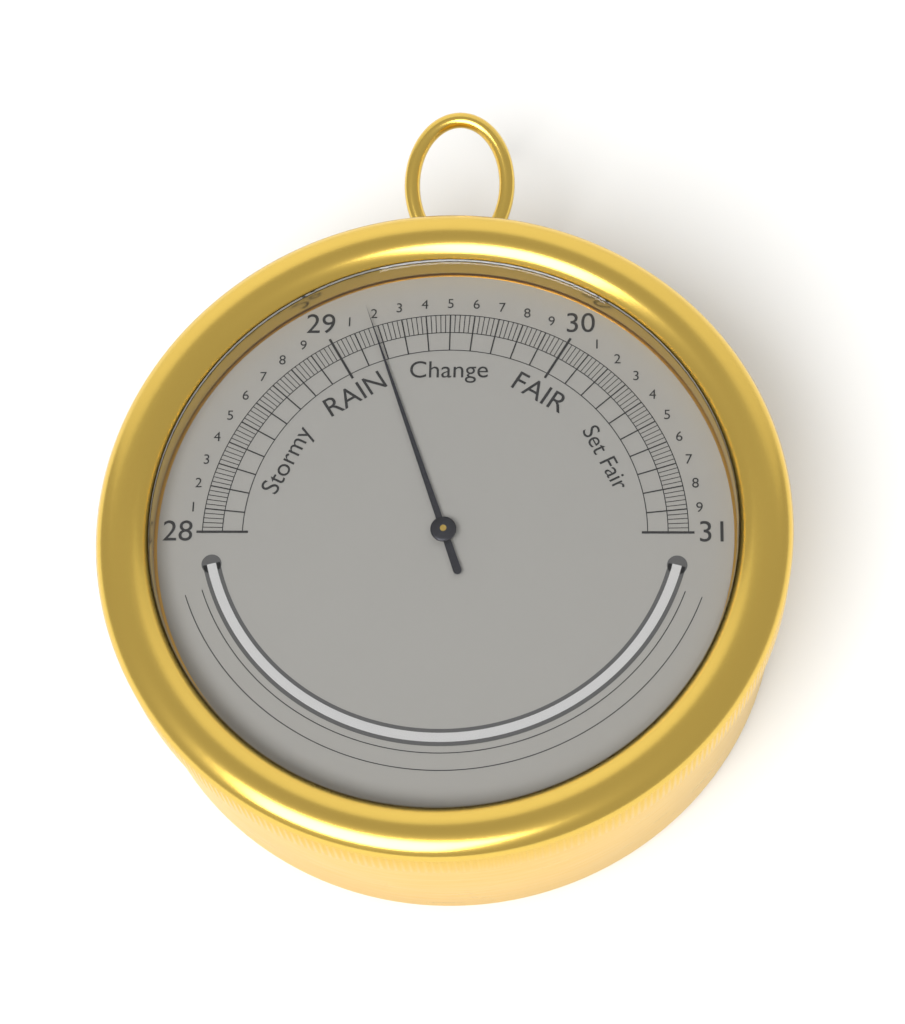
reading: 29.18 inHg
